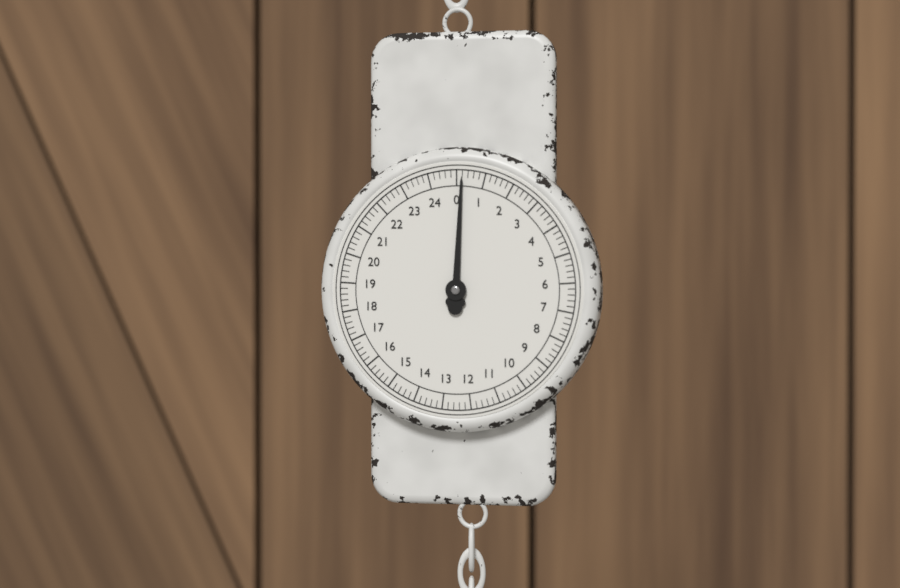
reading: 0.2 (no unit)
